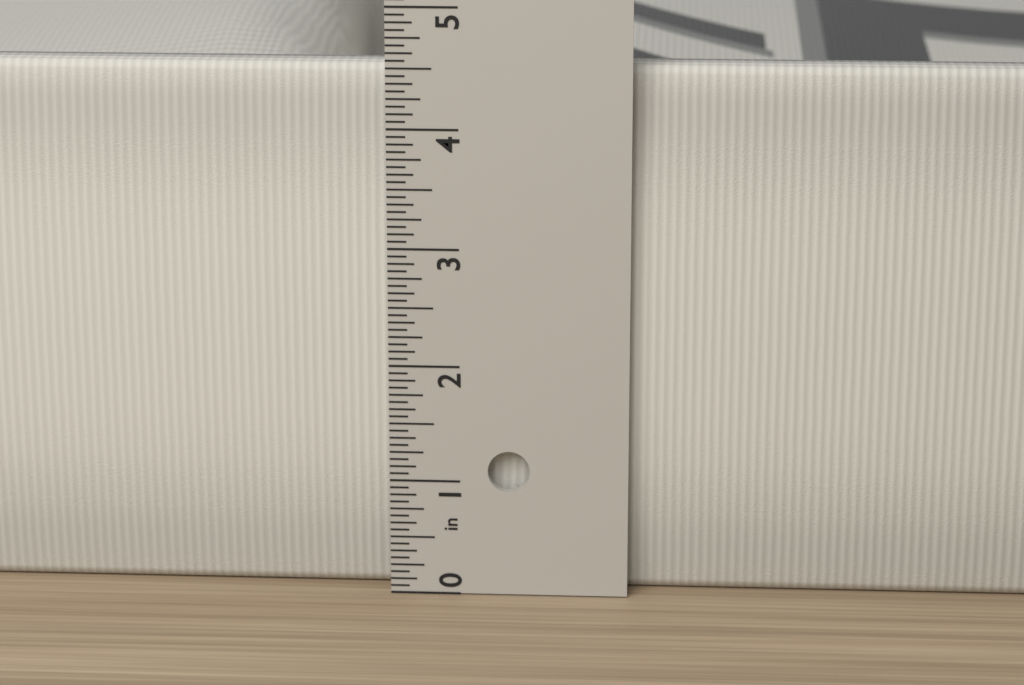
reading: 4.5000 in
